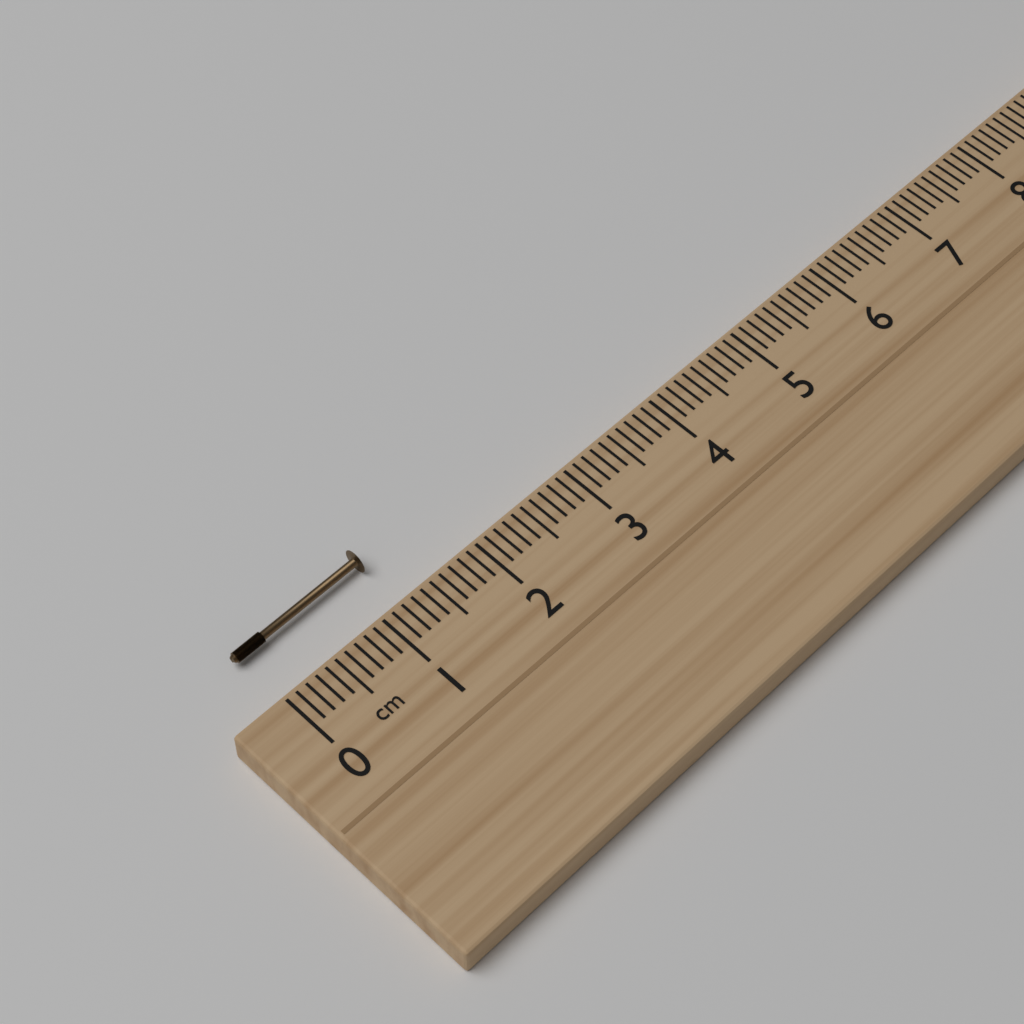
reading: 1.3 cm
